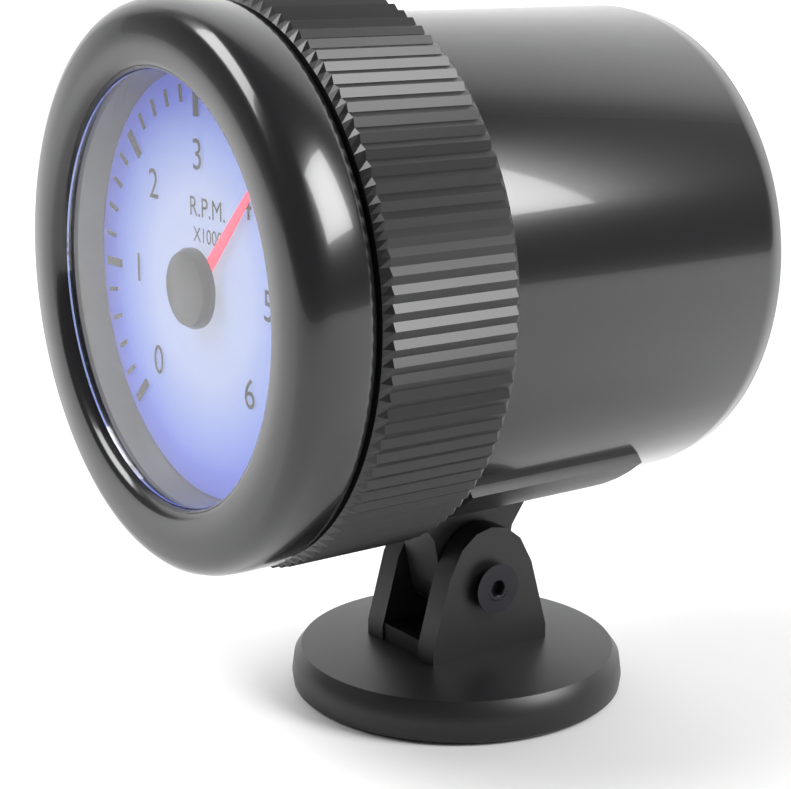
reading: 4.0 RPM x1000
